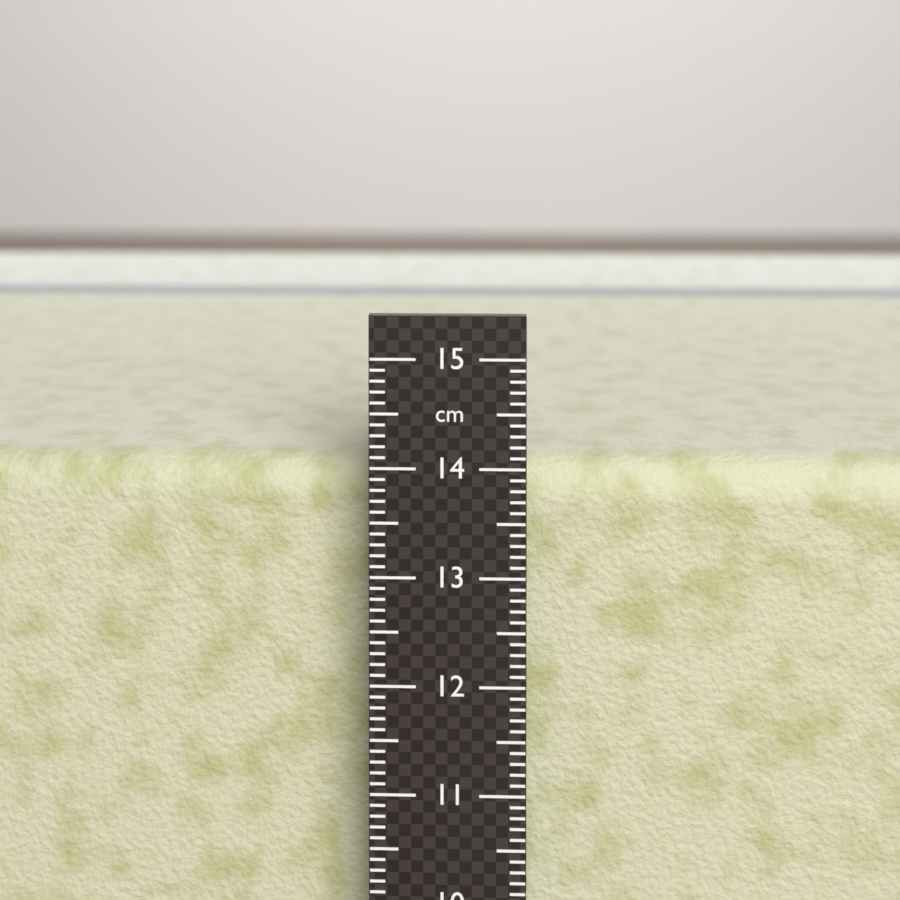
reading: 13.9 cm
